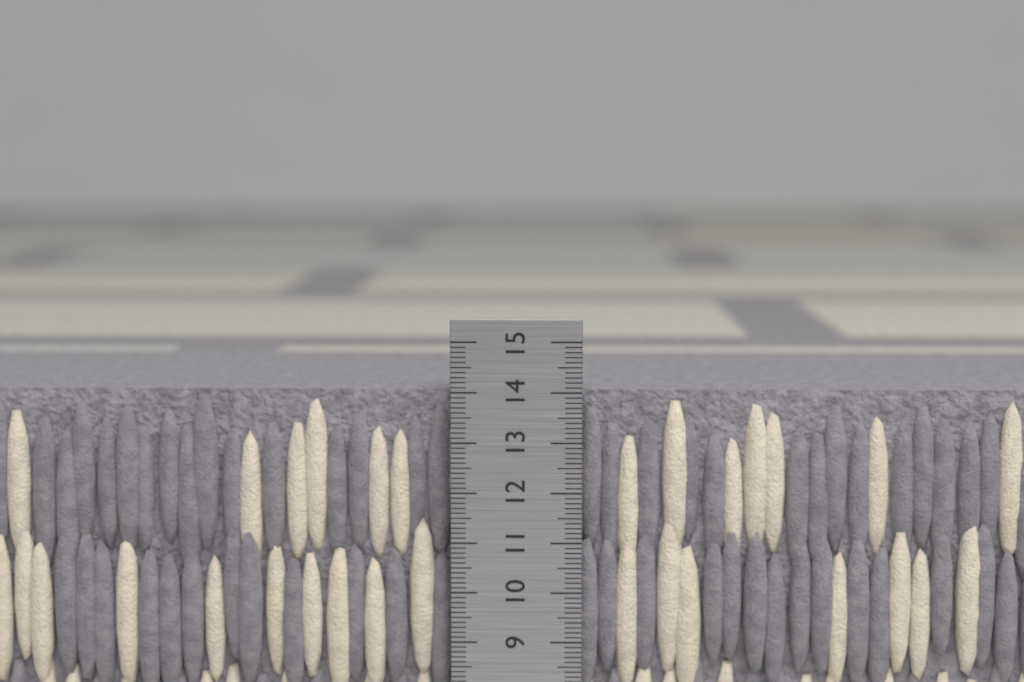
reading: 14.0 cm
